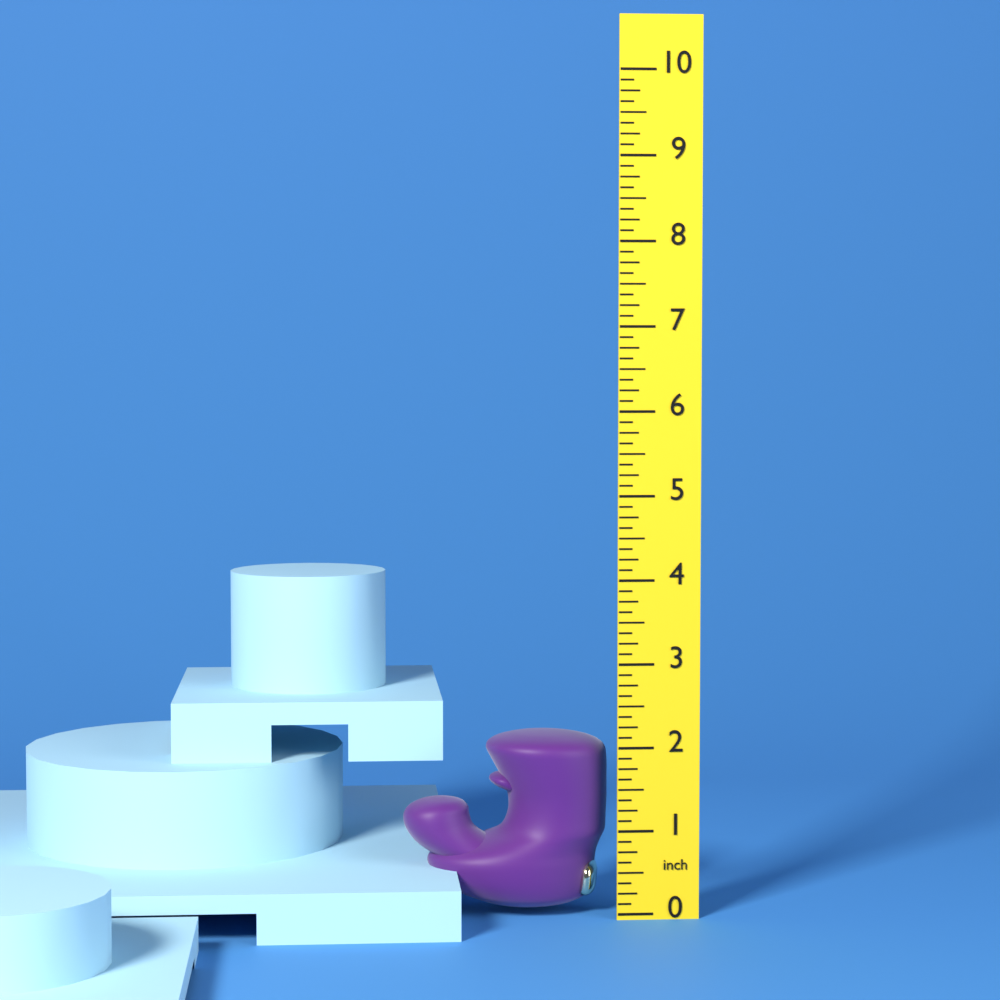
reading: 2.125 inch
